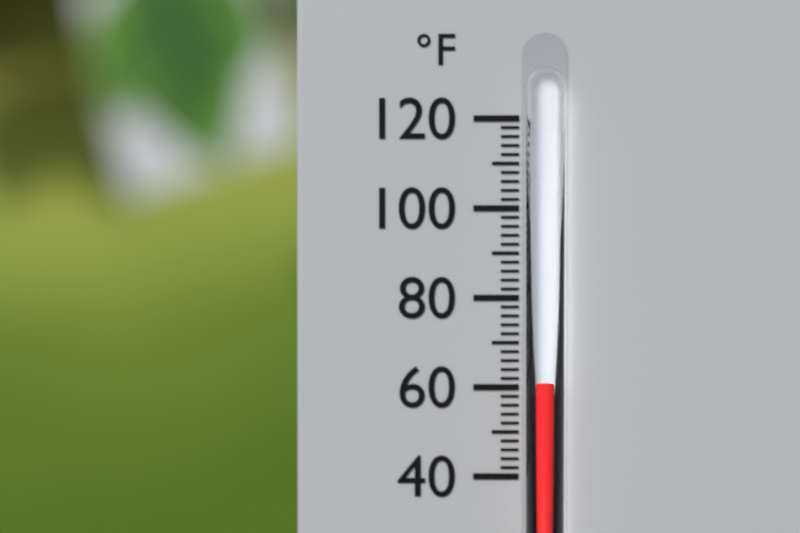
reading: 62 °F
